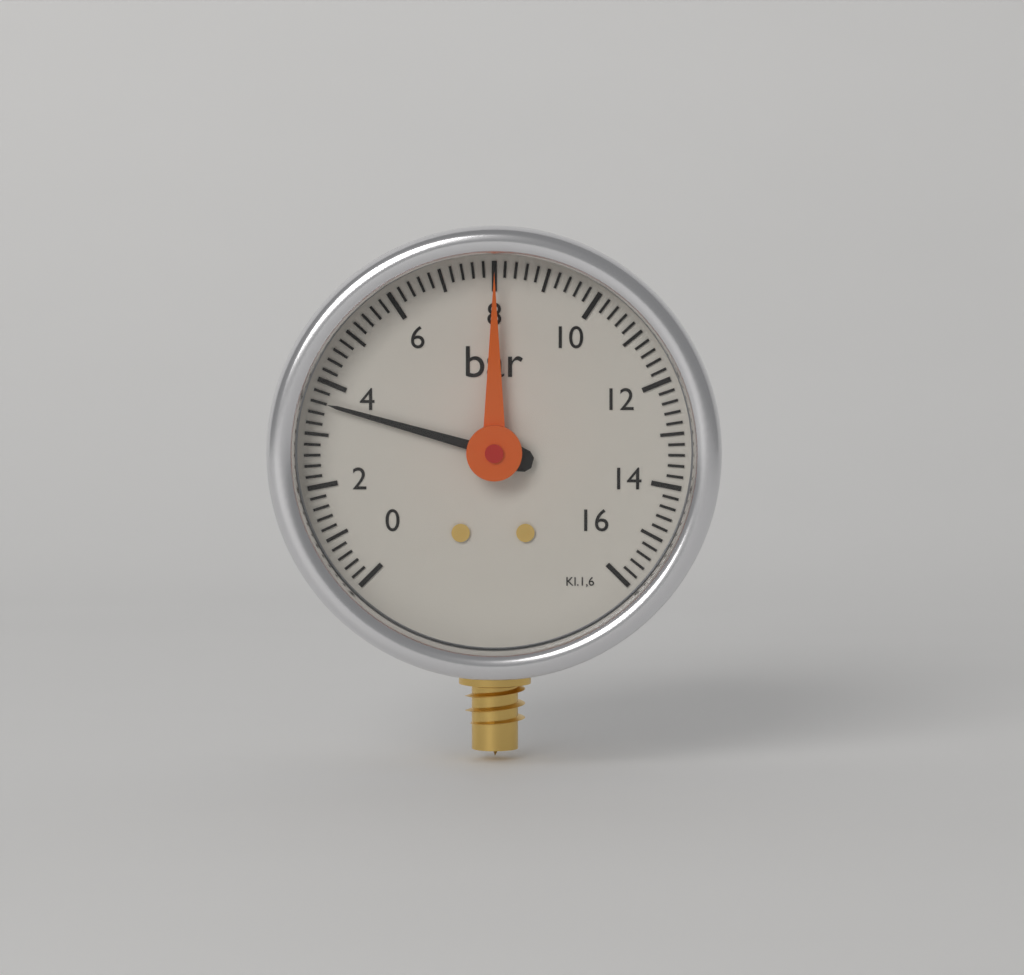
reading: 3.6 bar
